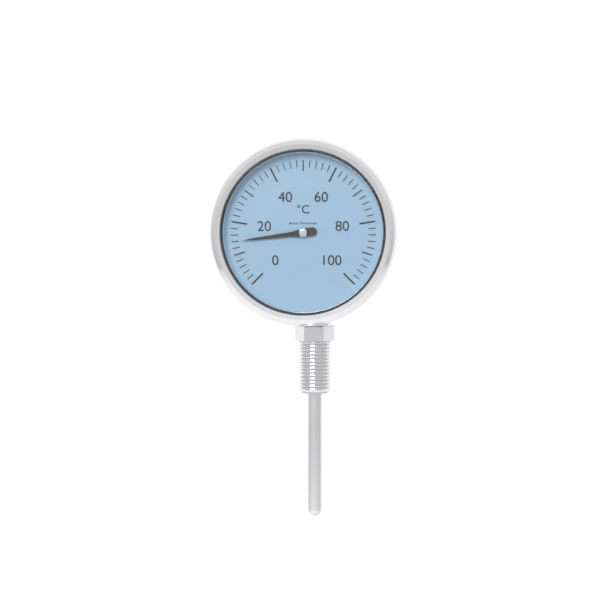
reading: 14 °C
